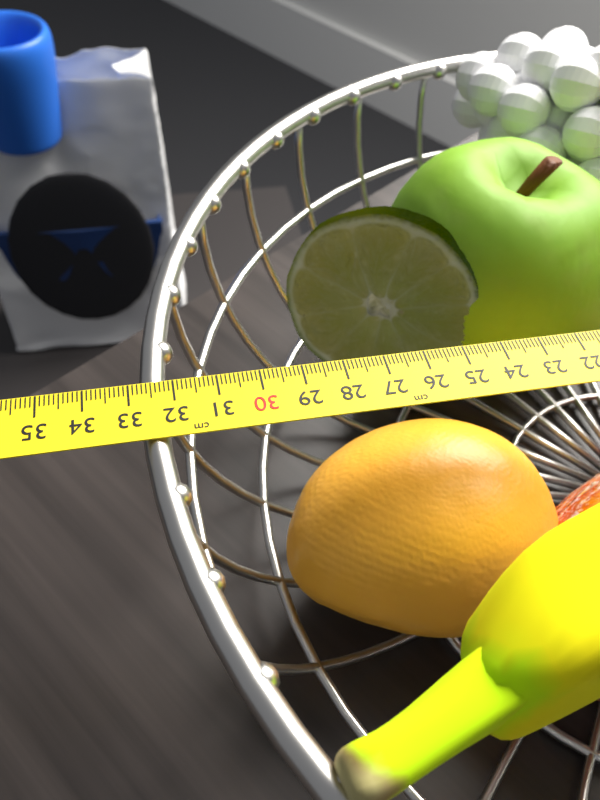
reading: 32.8 cm
